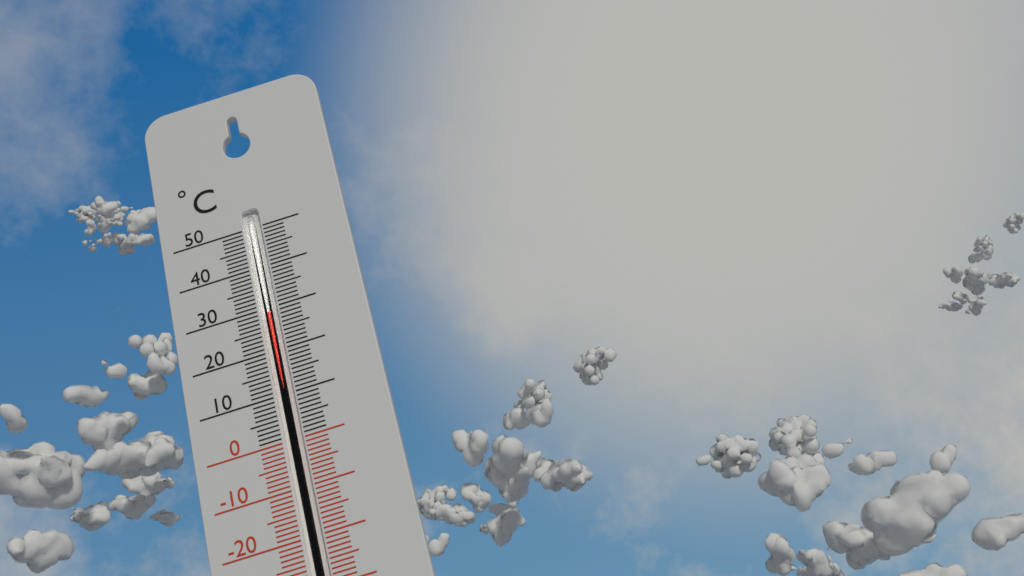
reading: 29 °C
